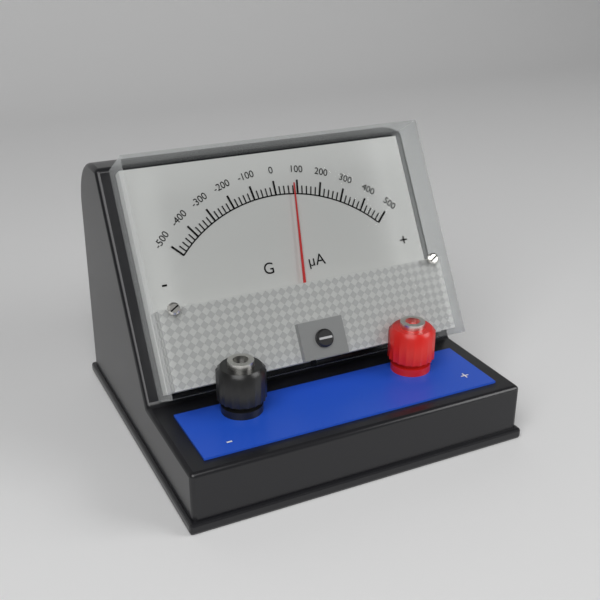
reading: 80 µA
